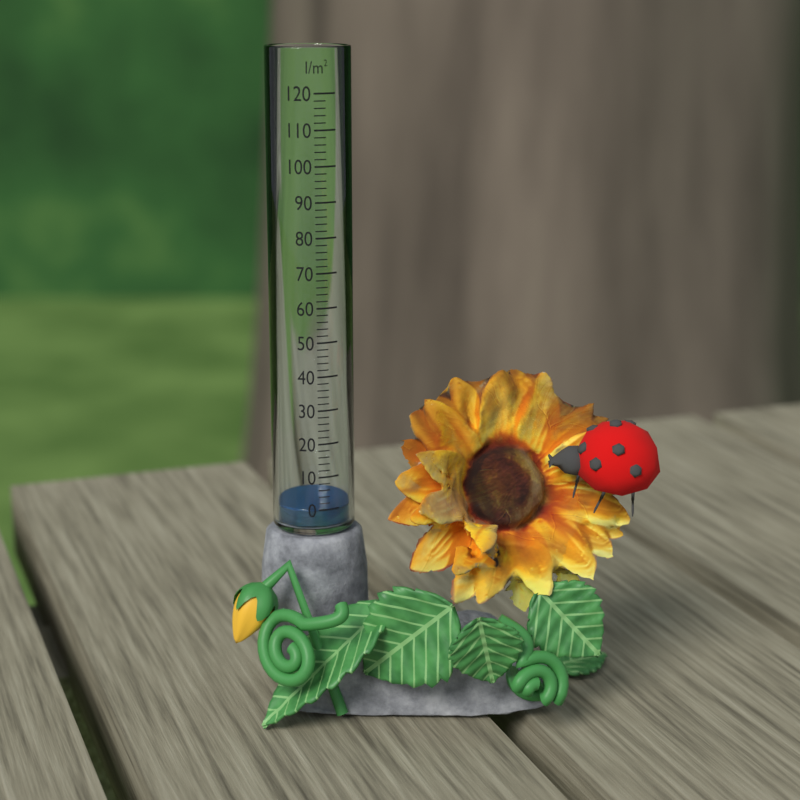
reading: 0 l/m²
